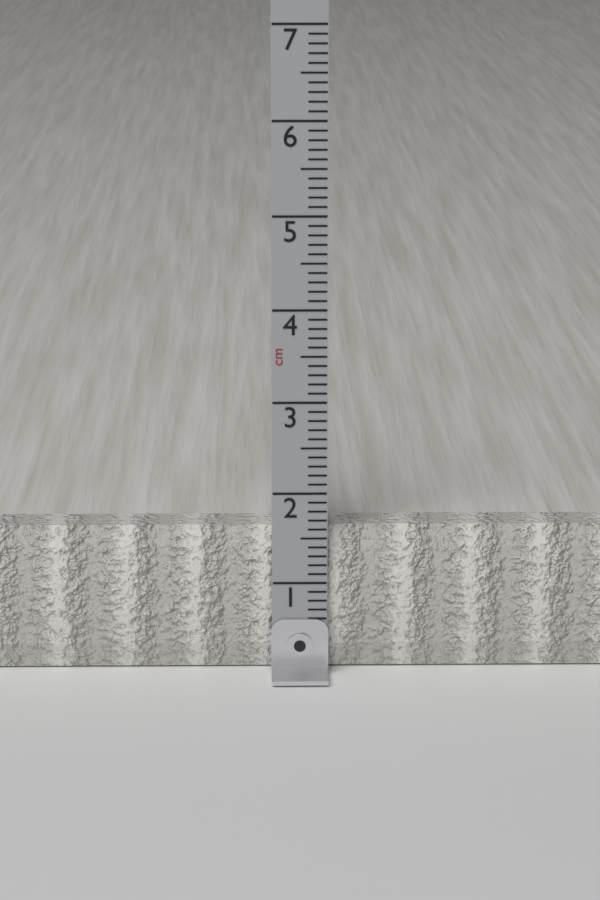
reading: 1.6 cm
